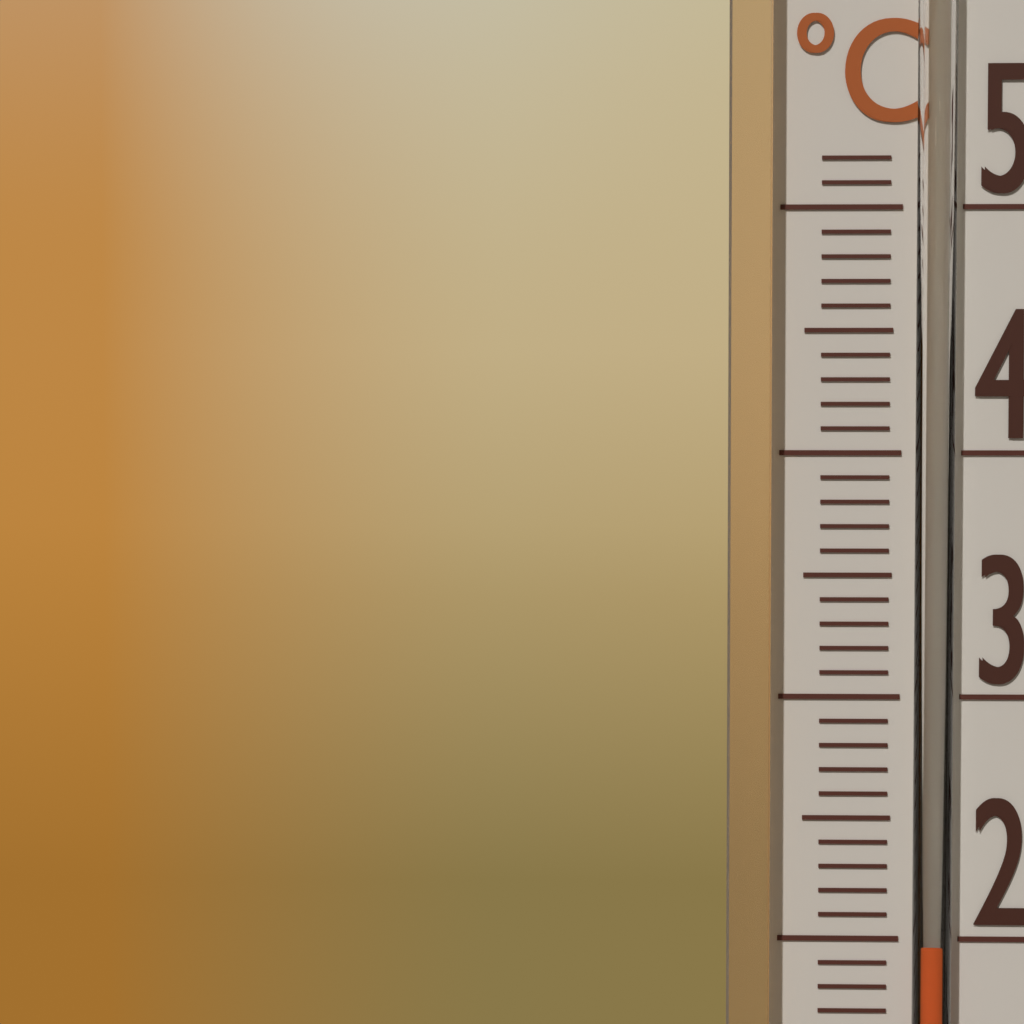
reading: 20 °C
